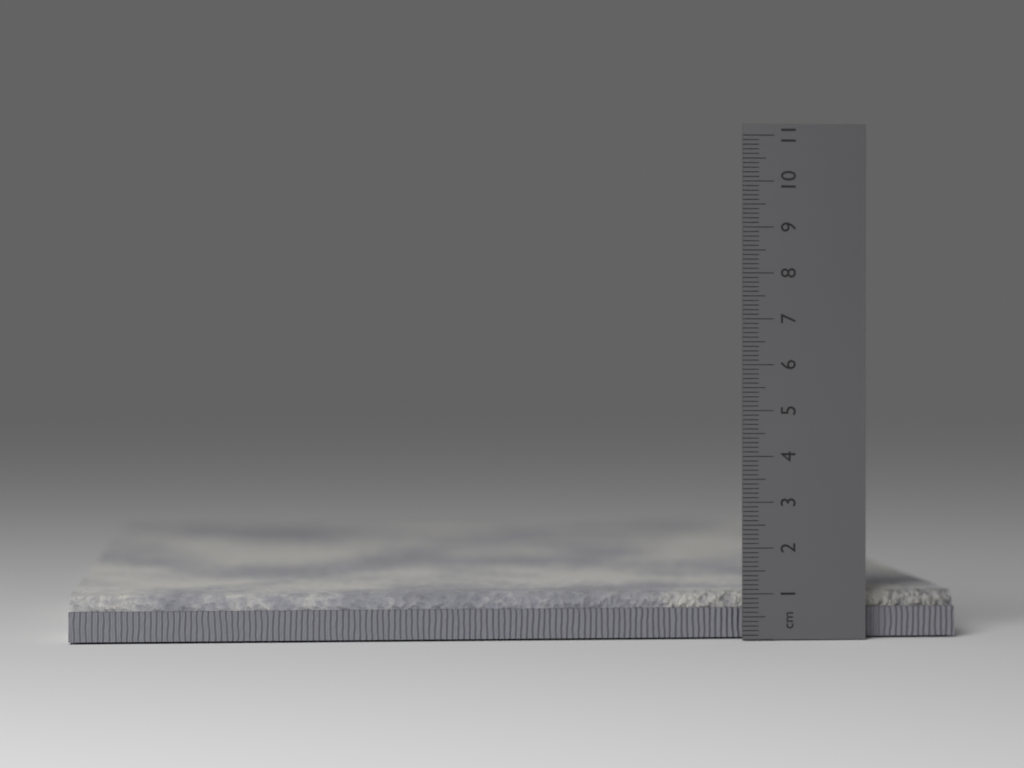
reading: 1.0 cm
